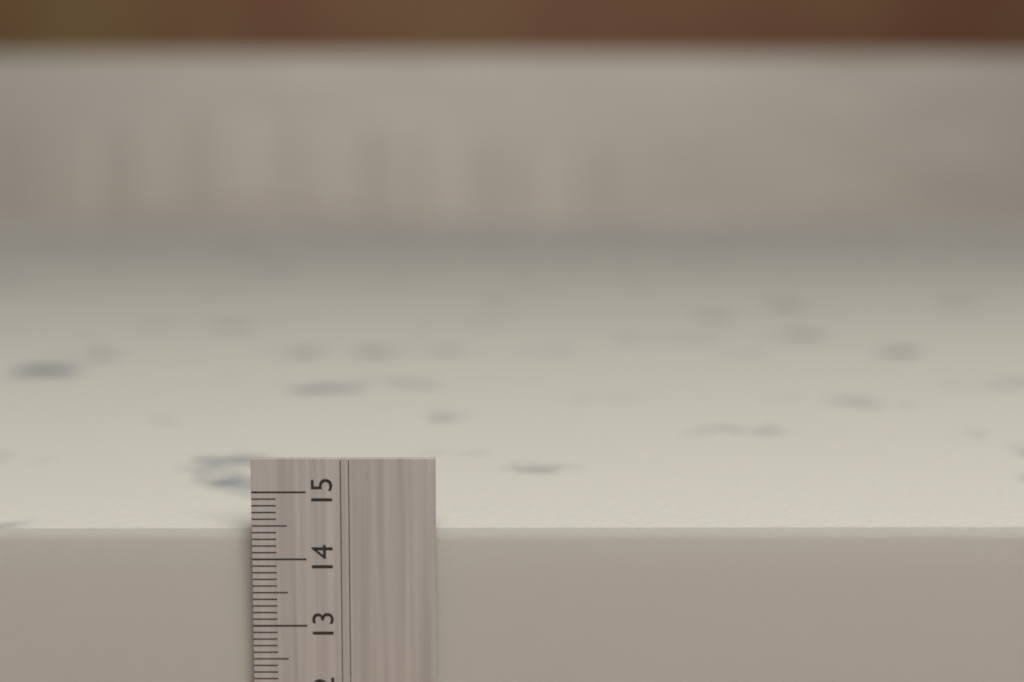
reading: 14.4 cm
